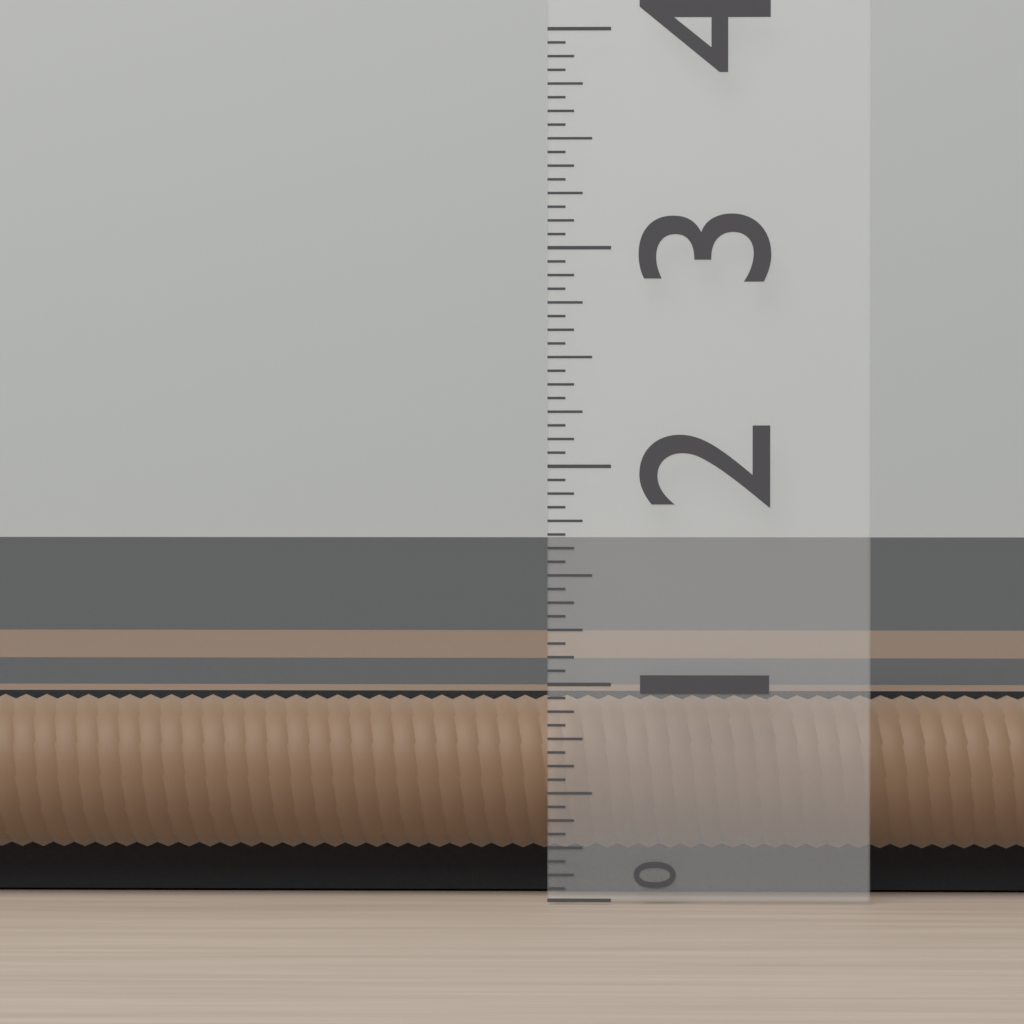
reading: 0.9375 (no unit)
